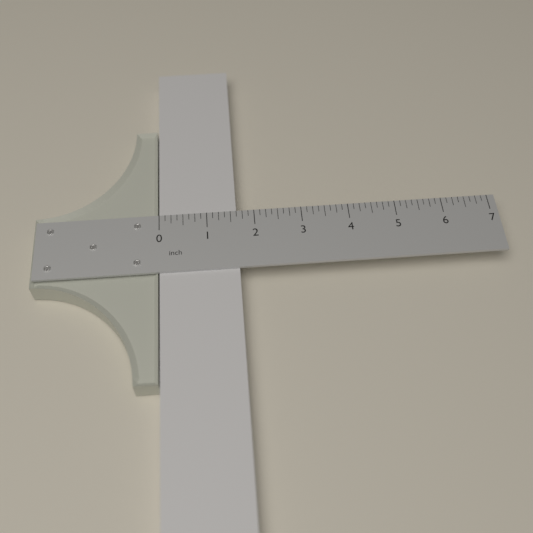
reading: 1.625 inch
